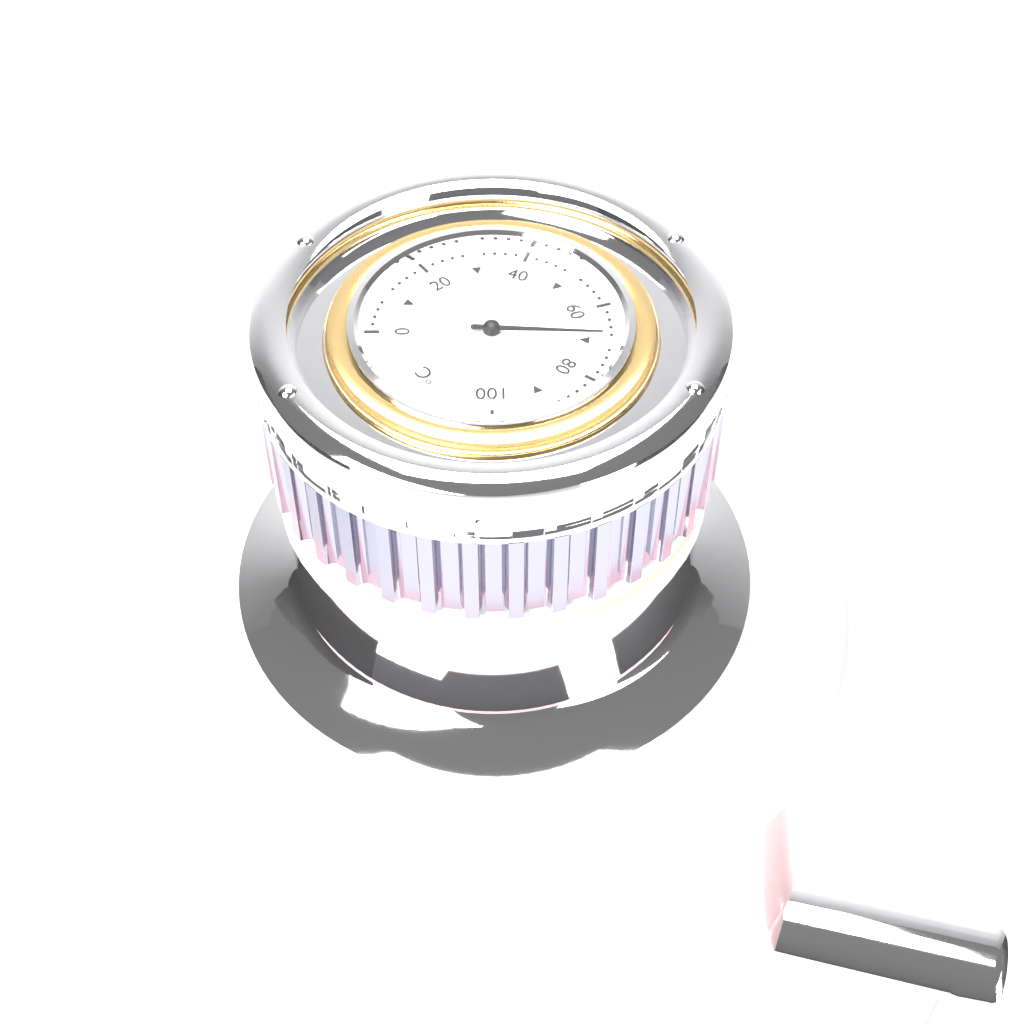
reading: 68 °C
